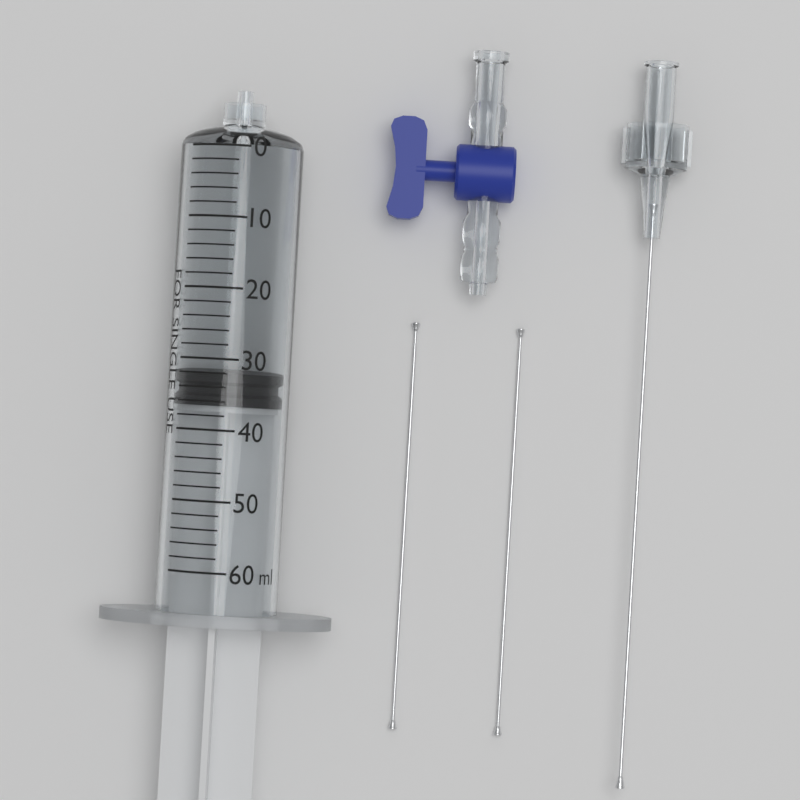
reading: 32 ml
